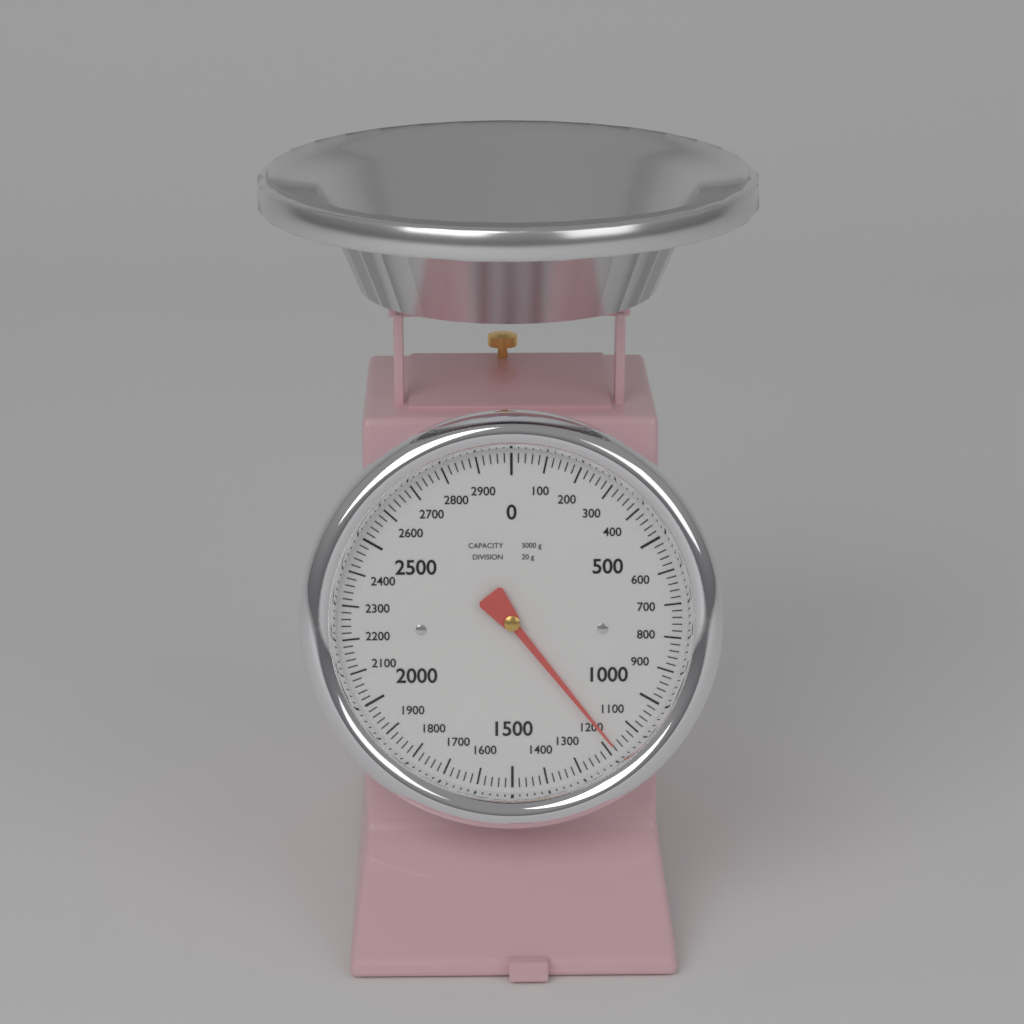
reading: 1180 g
